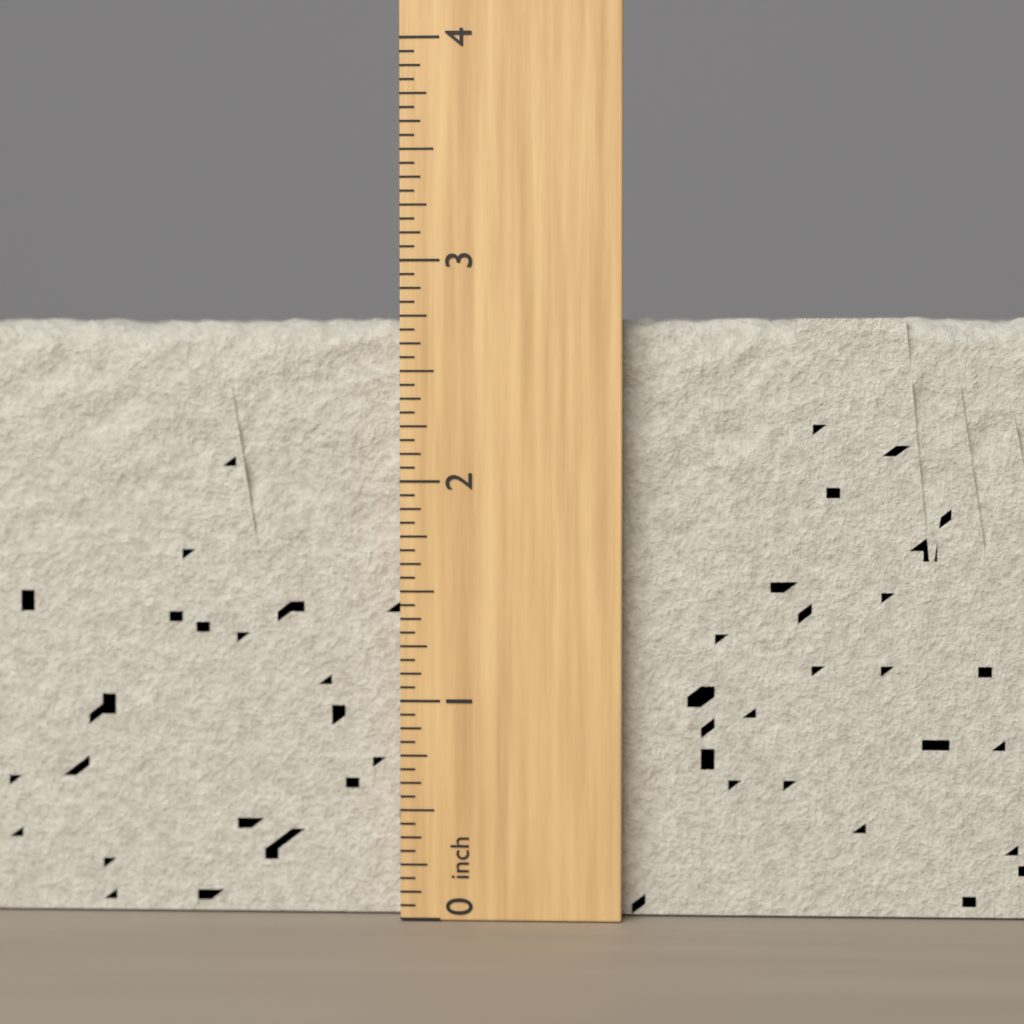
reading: 2.7500 inch
